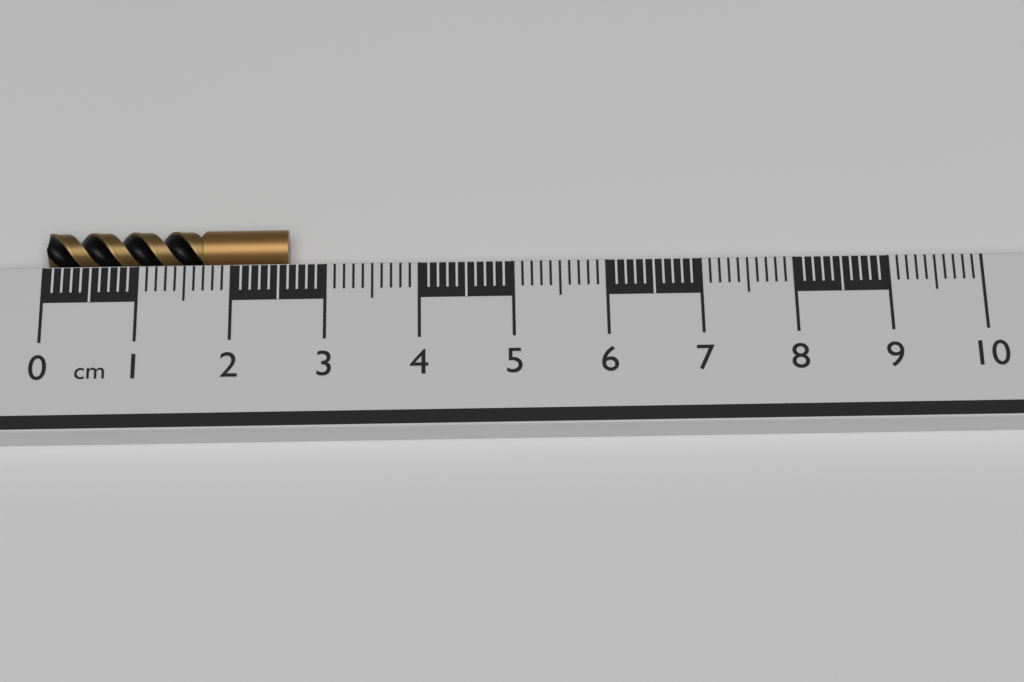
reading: 2.6 cm
